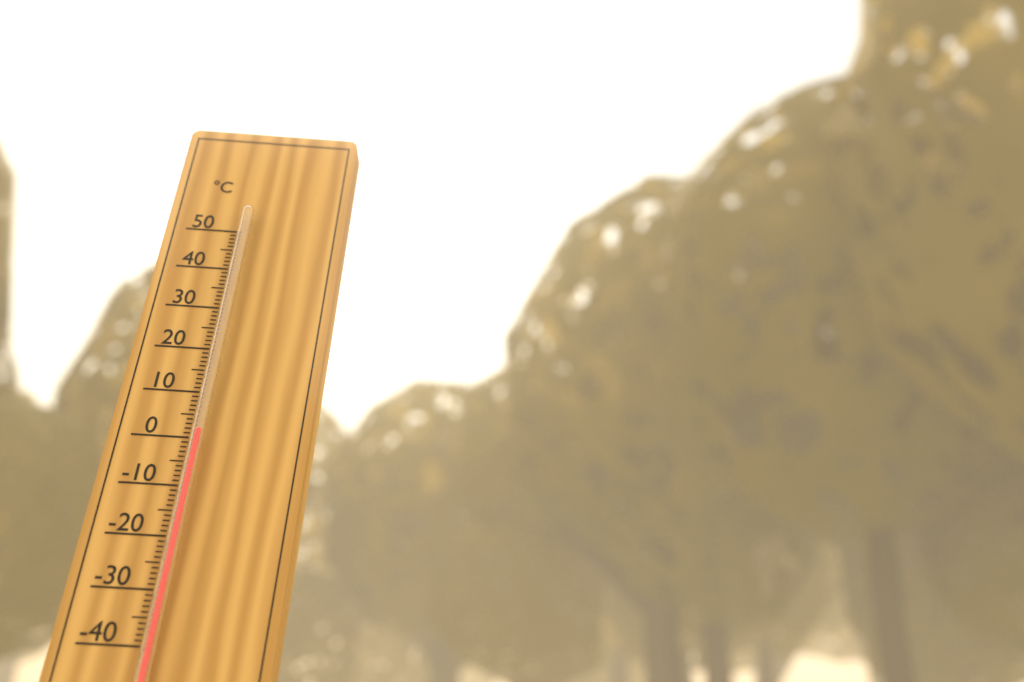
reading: 1 °C
